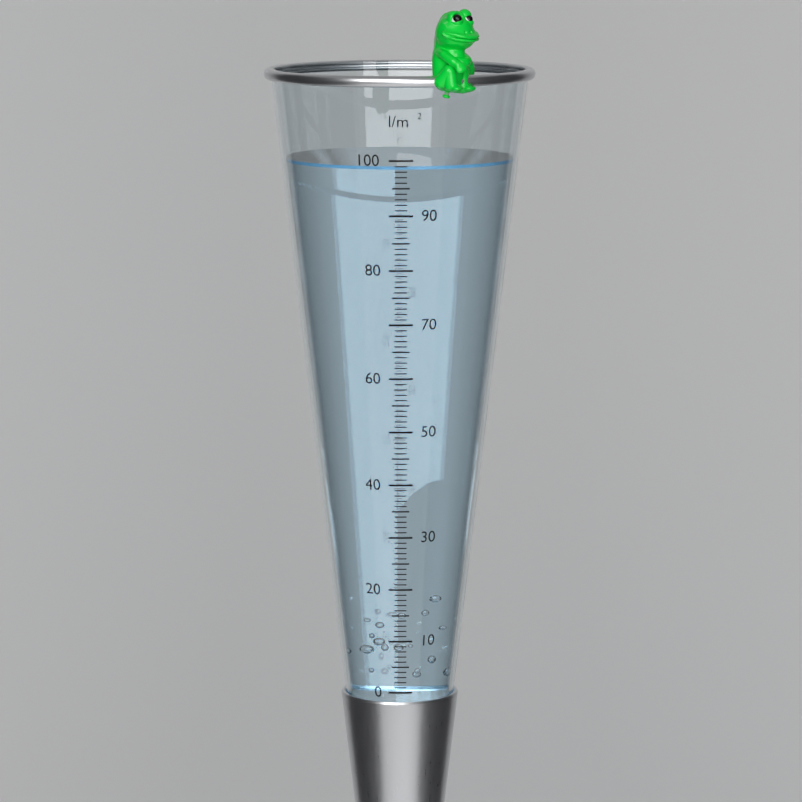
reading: 99 l/m²
